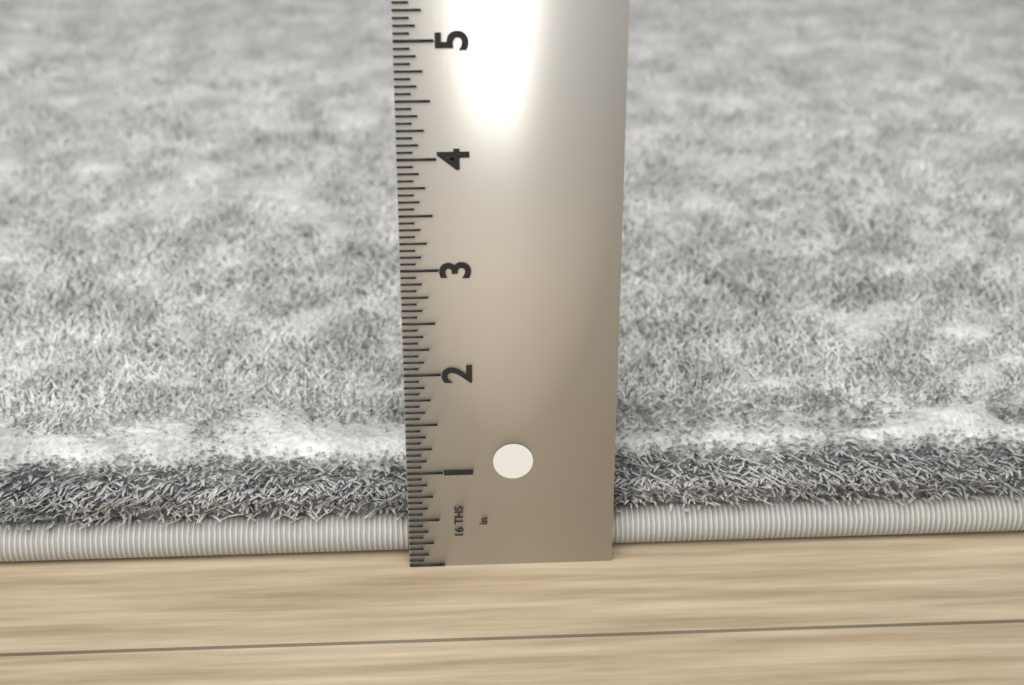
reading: 0.9375 in
